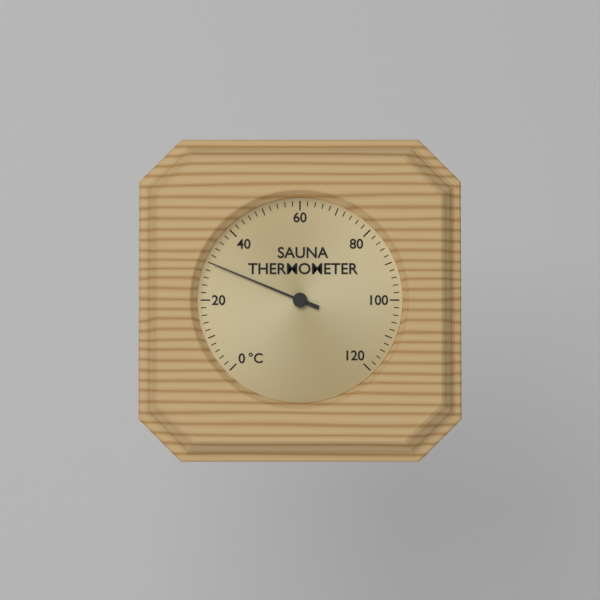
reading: 30 °C
